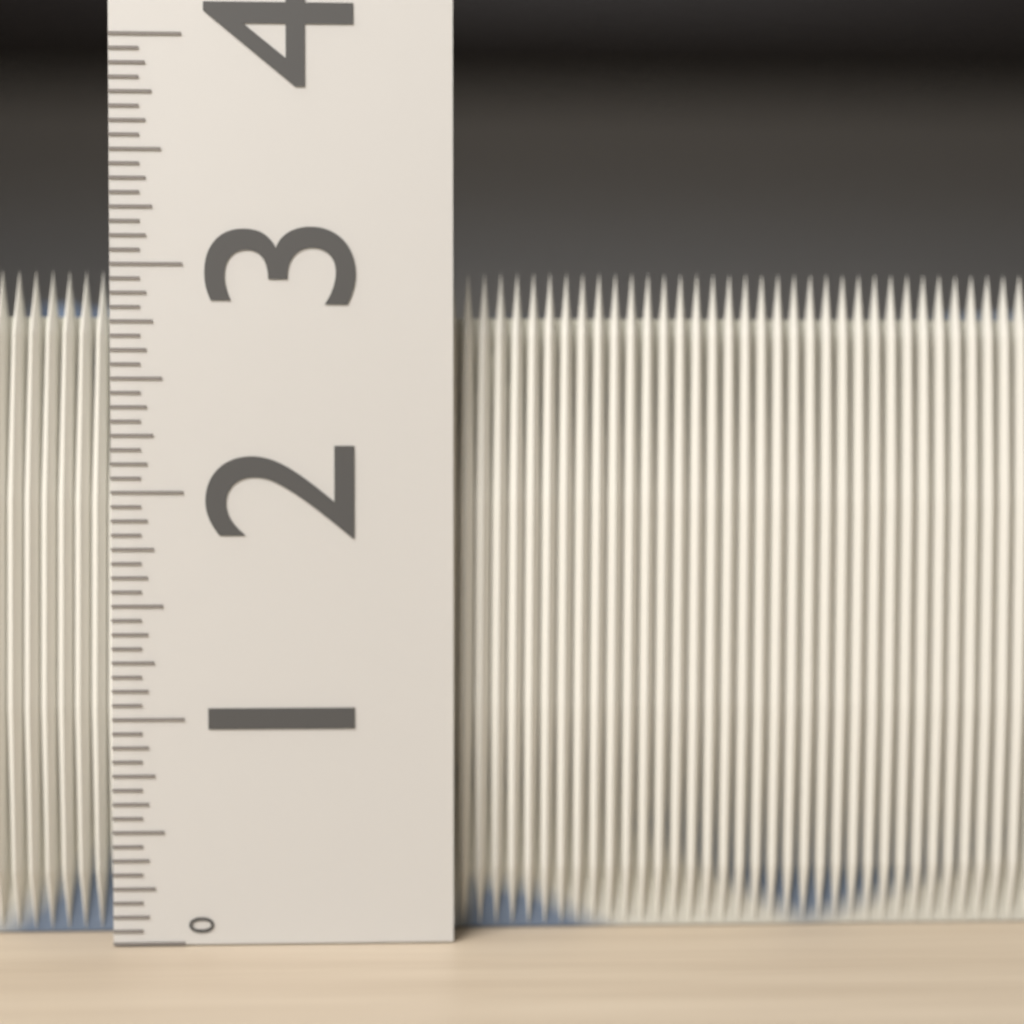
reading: 3.0000 (no unit)
